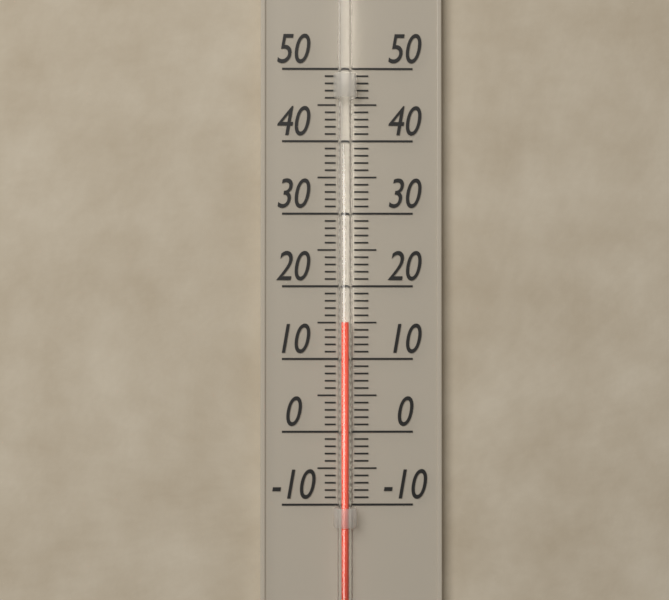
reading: 15 (no unit)
